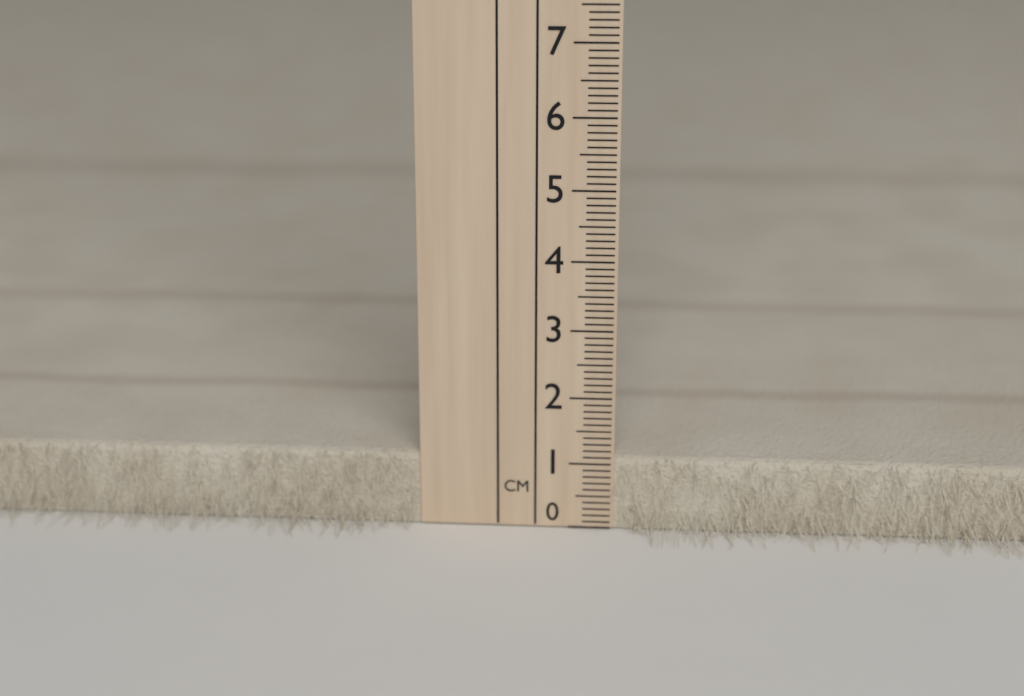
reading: 1.1 cm
